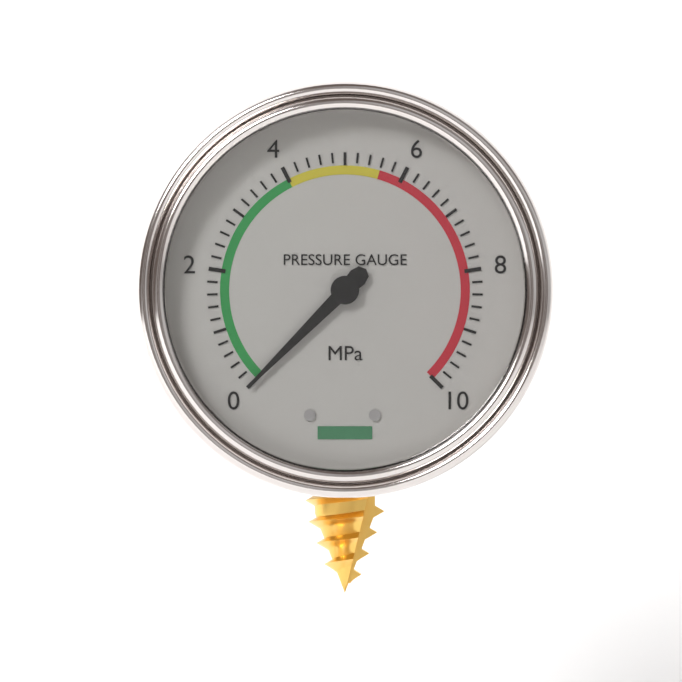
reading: 0.0 MPa
